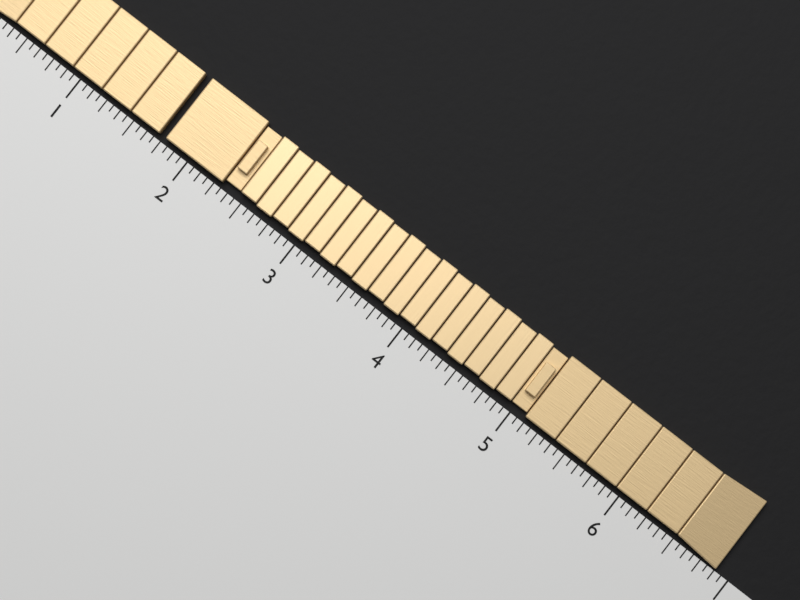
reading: 6.8750 (no unit)
